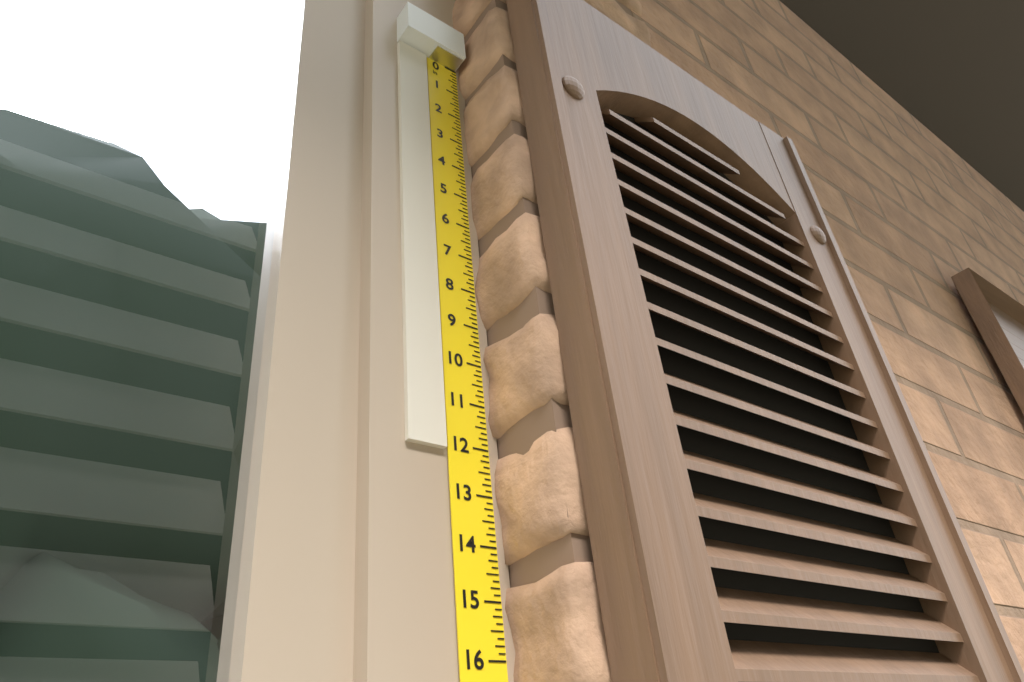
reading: 12.125 in
